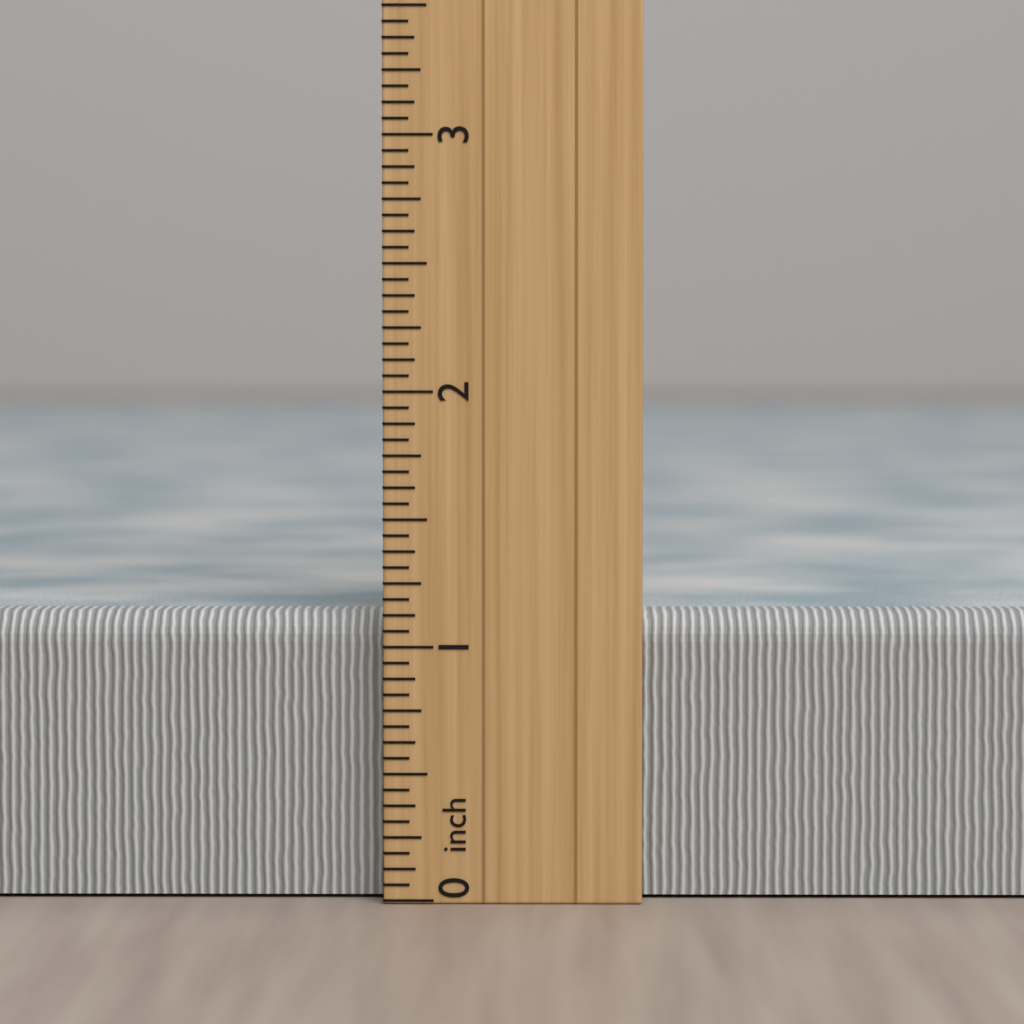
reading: 1.1250 inch
